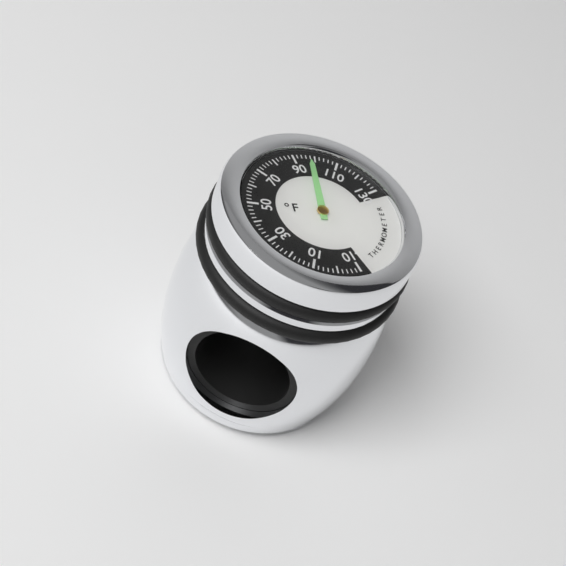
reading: 98 °F
